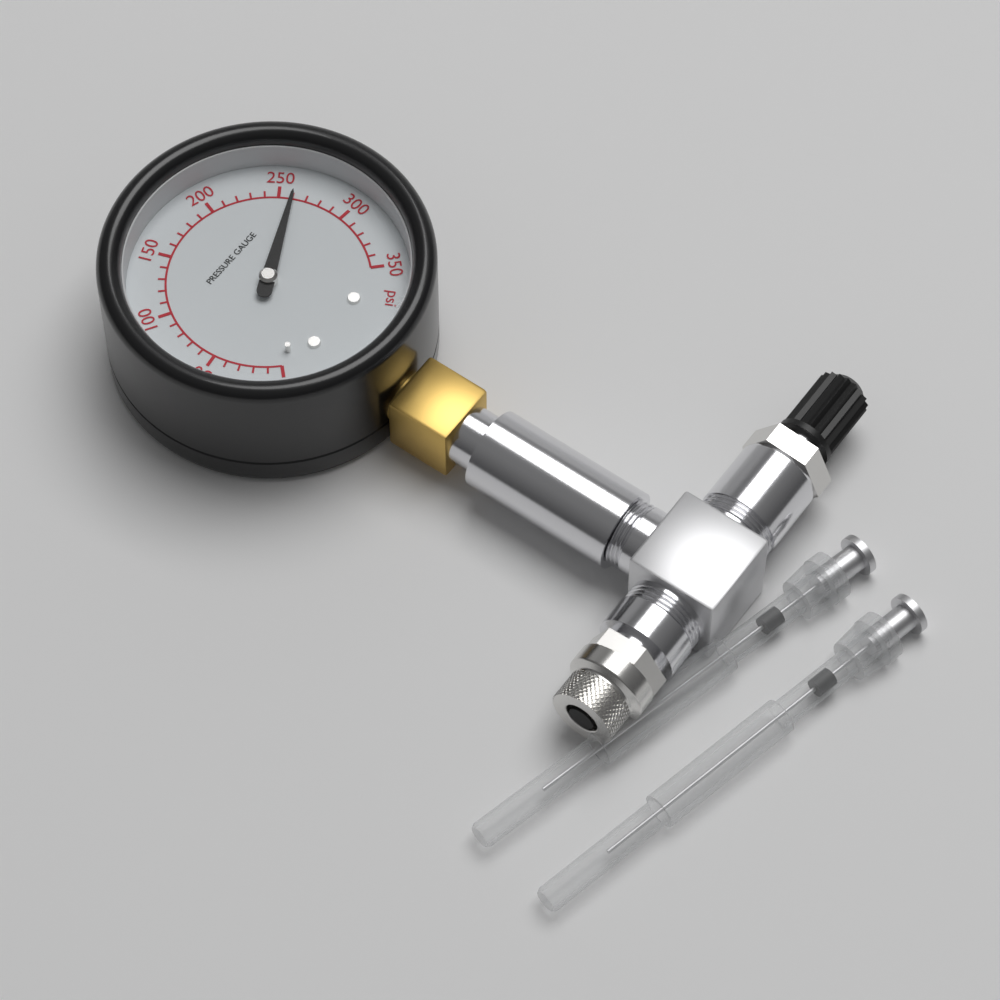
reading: 260 psi
